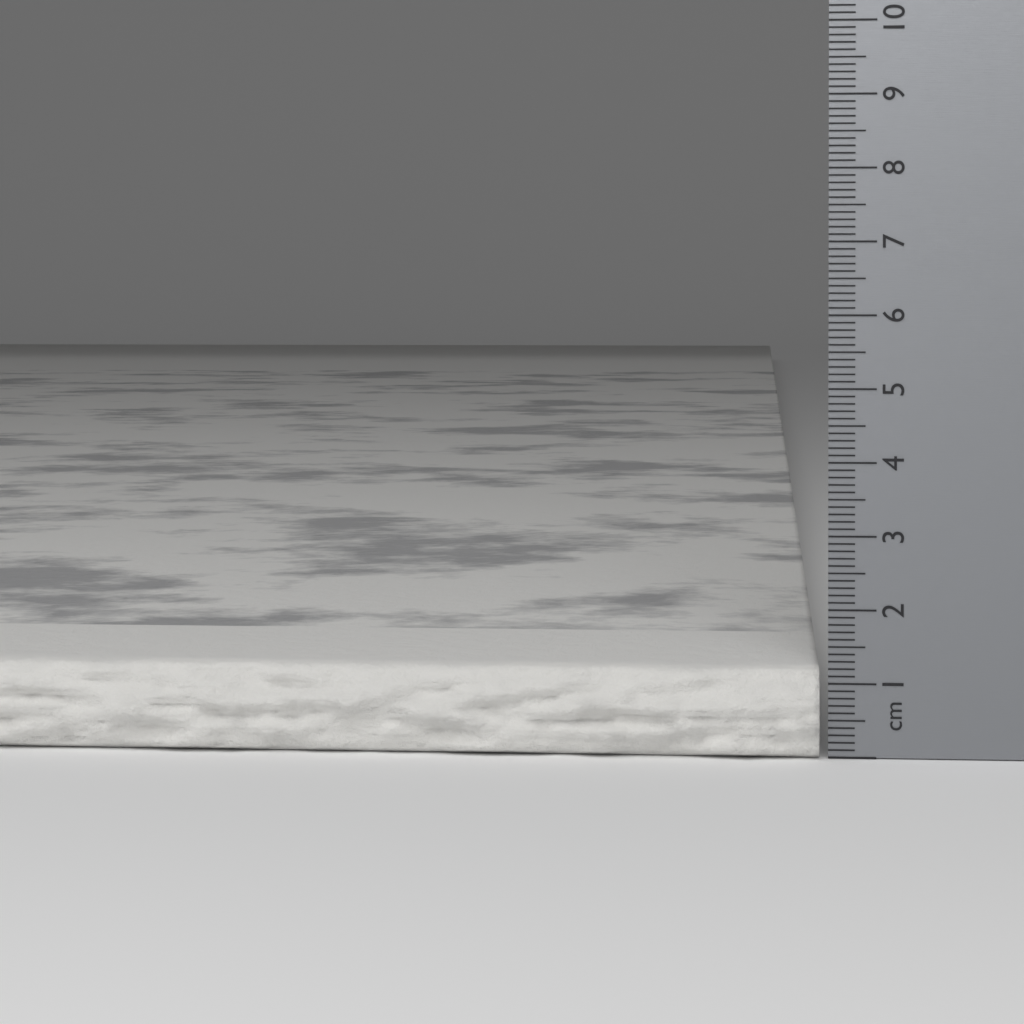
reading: 1.2 cm
